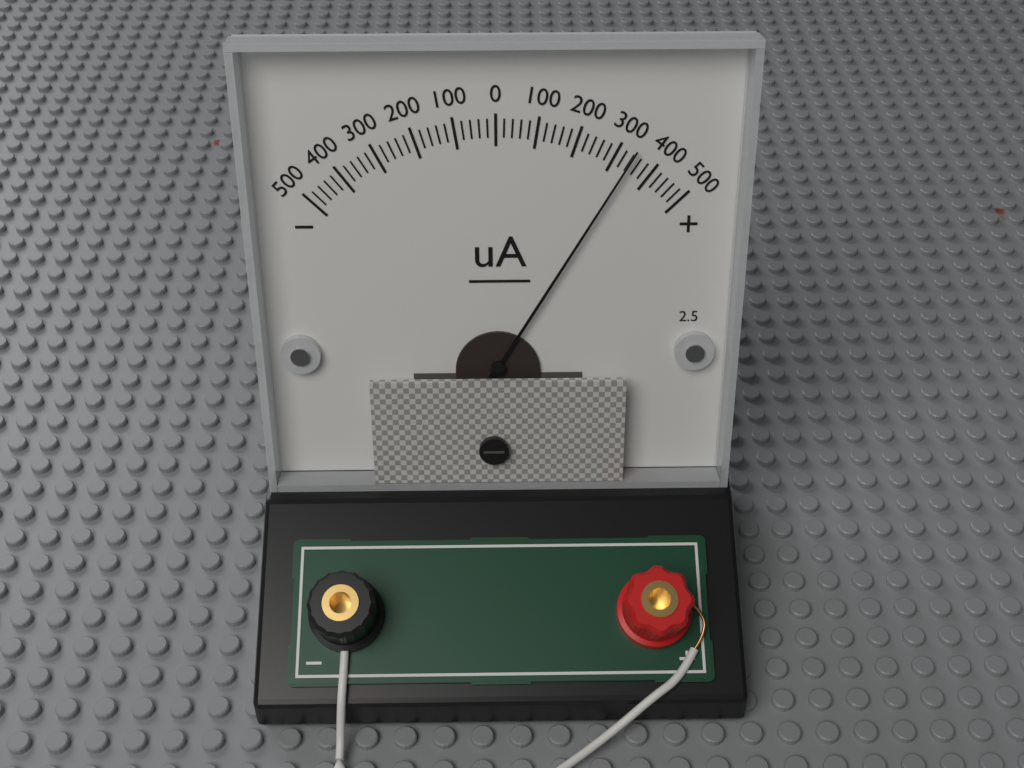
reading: 340 uA
